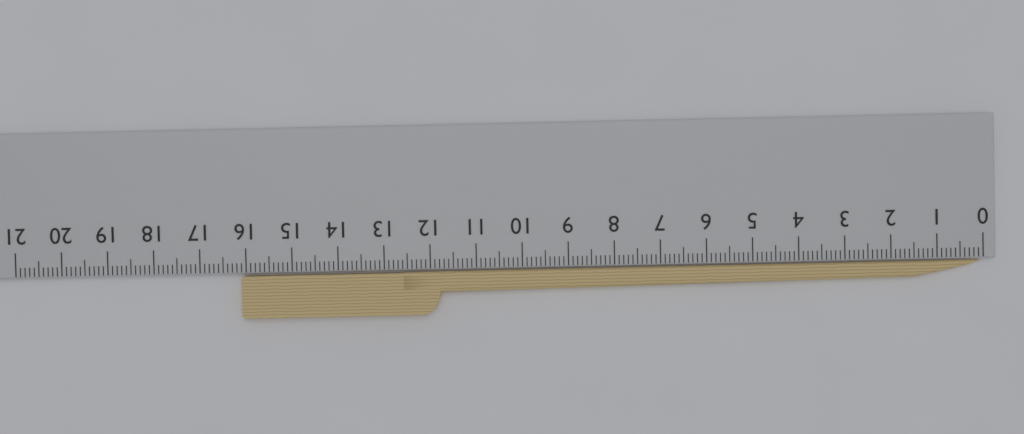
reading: 16.1 cm
